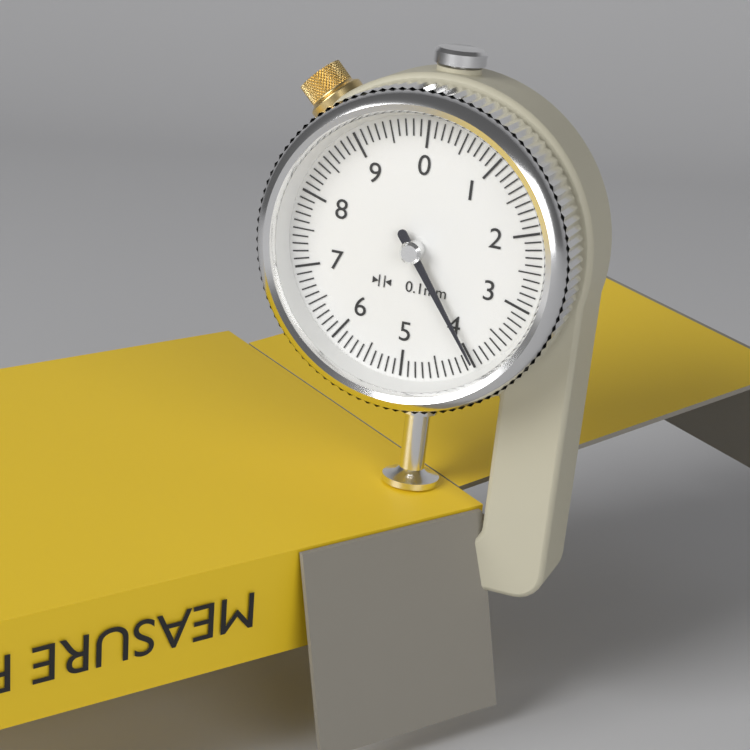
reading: 4.0 mm
